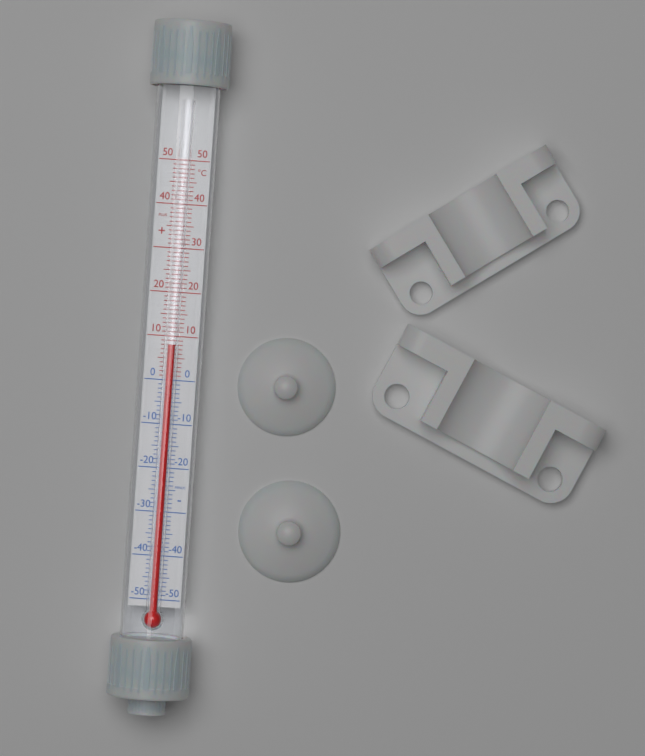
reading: 8 °C
